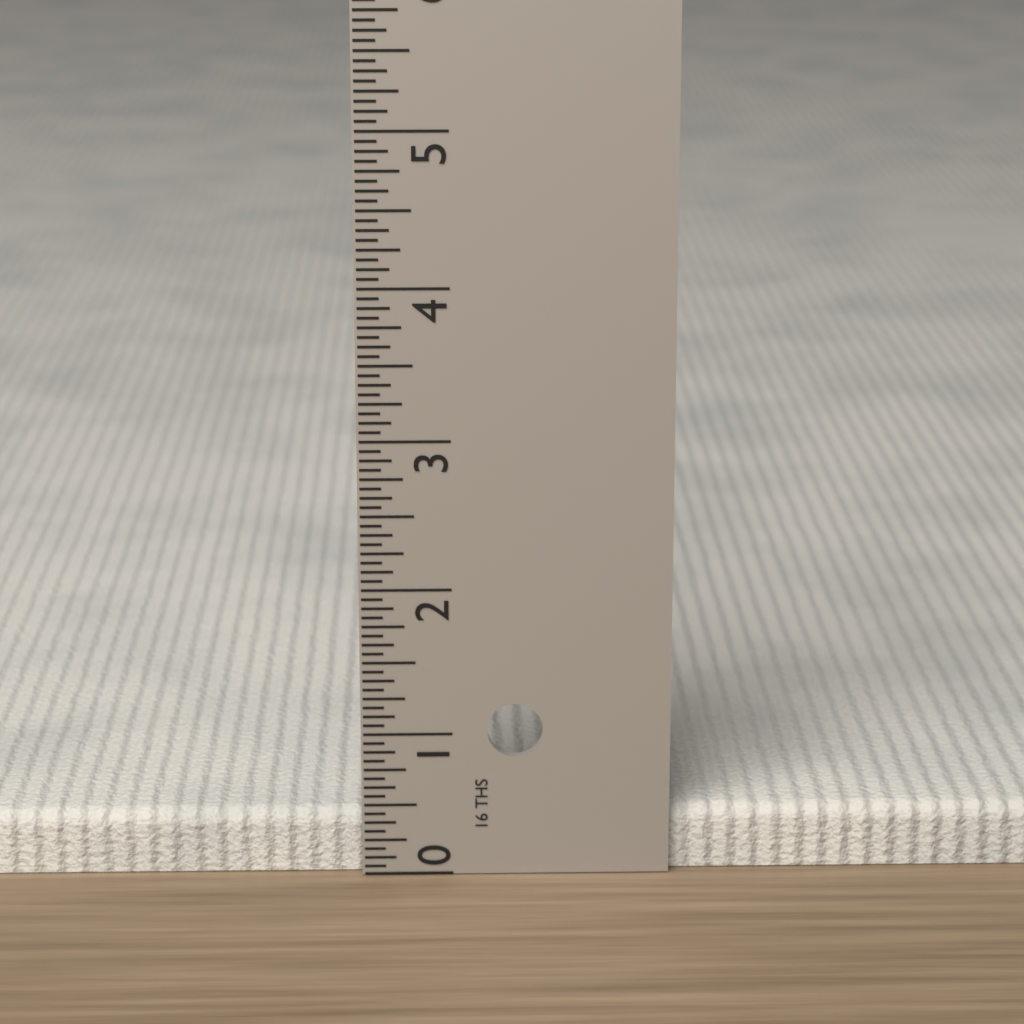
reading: 0.4375 in
